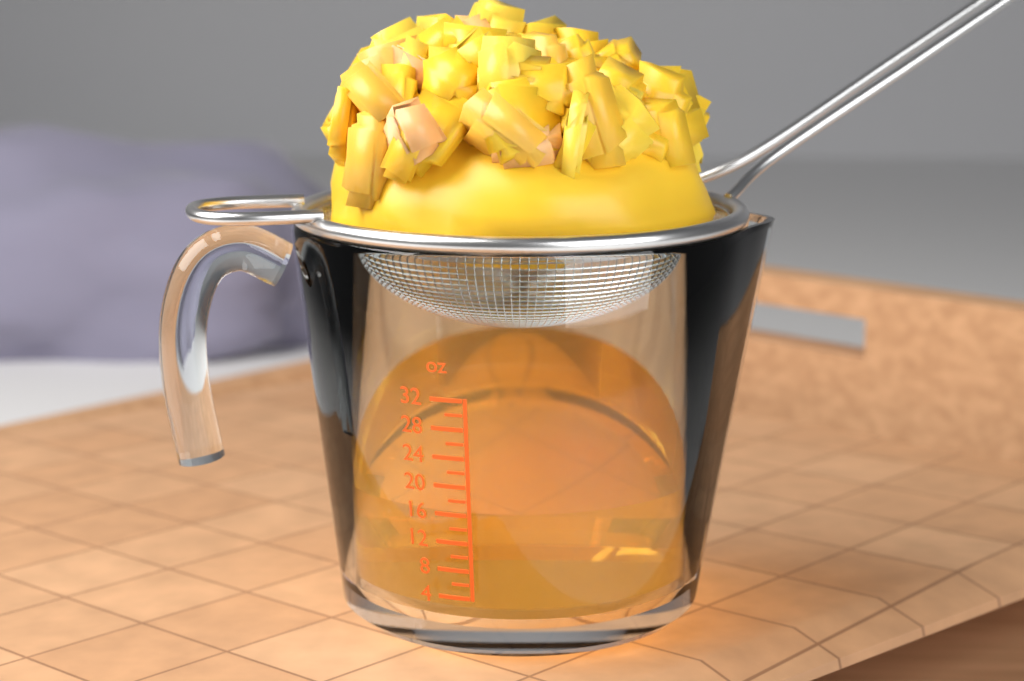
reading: 16 oz
